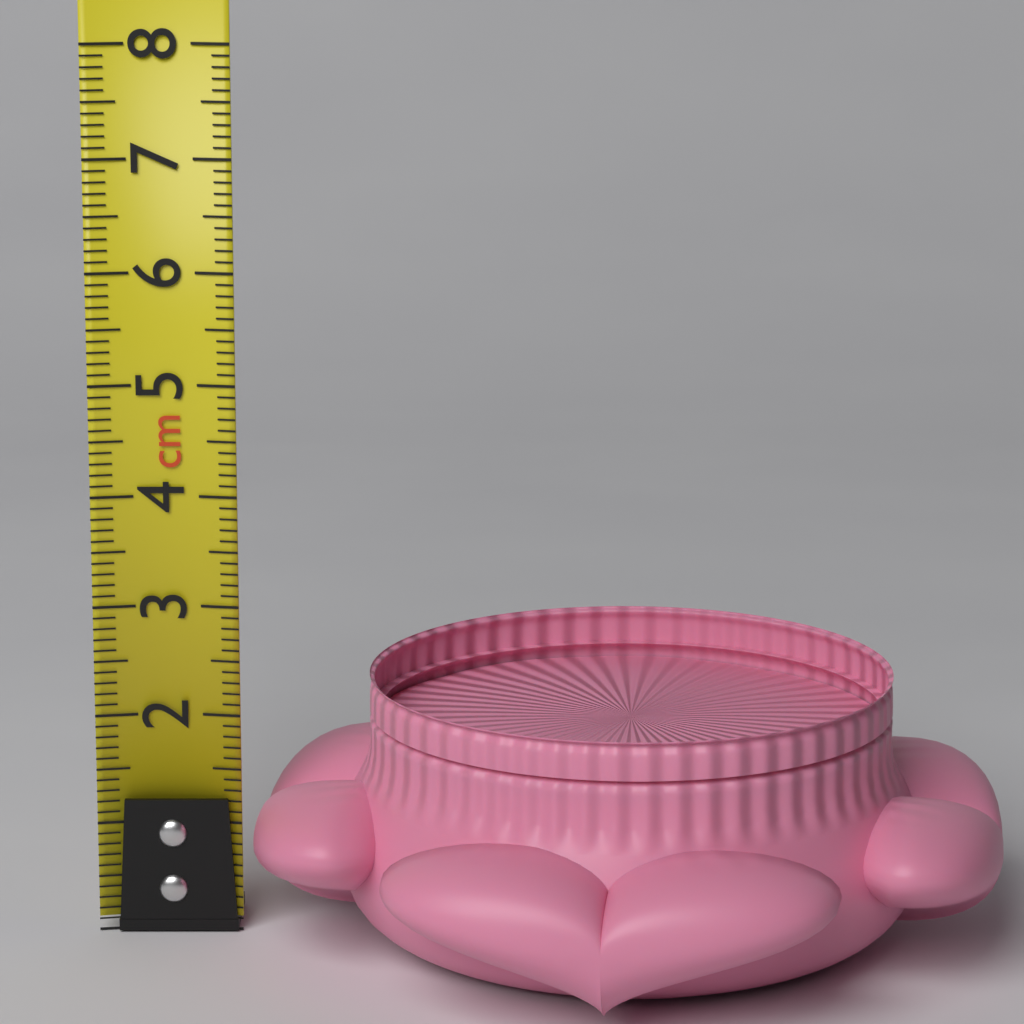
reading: 2.4 cm
